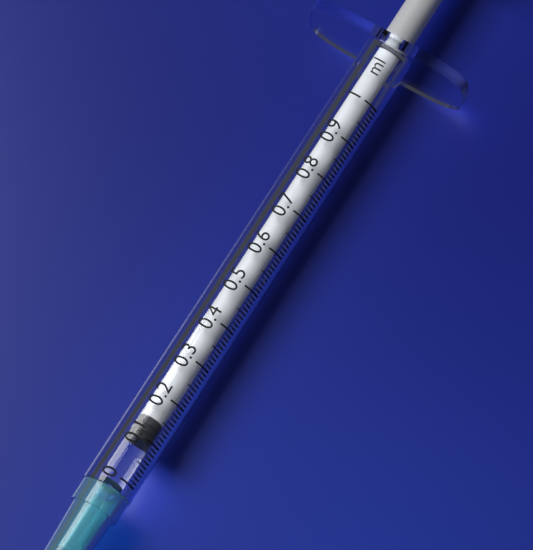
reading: 0.10 ml
